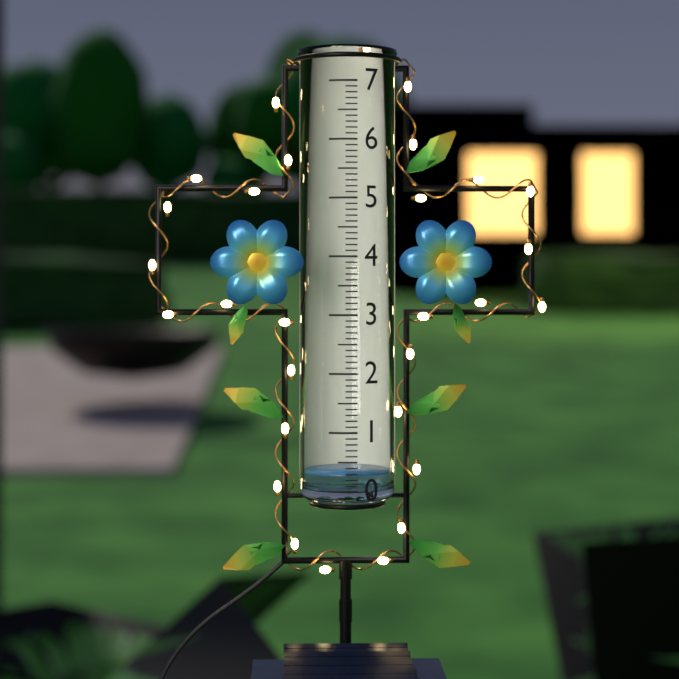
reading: 0.3 (no unit)
